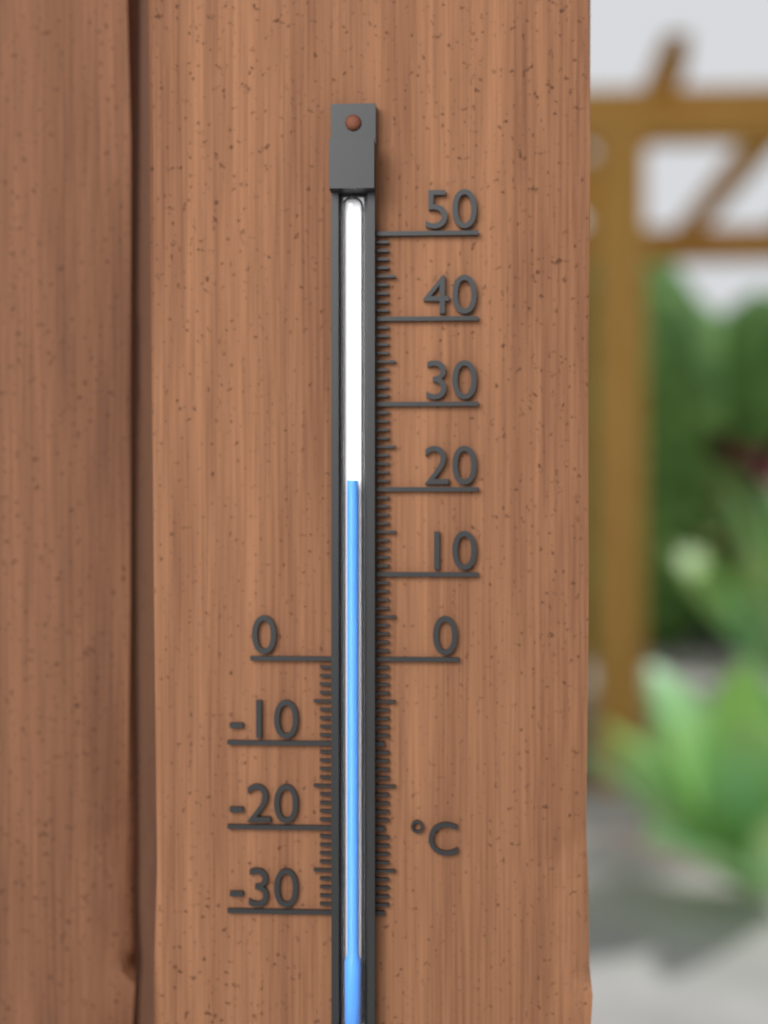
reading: 21 °C
